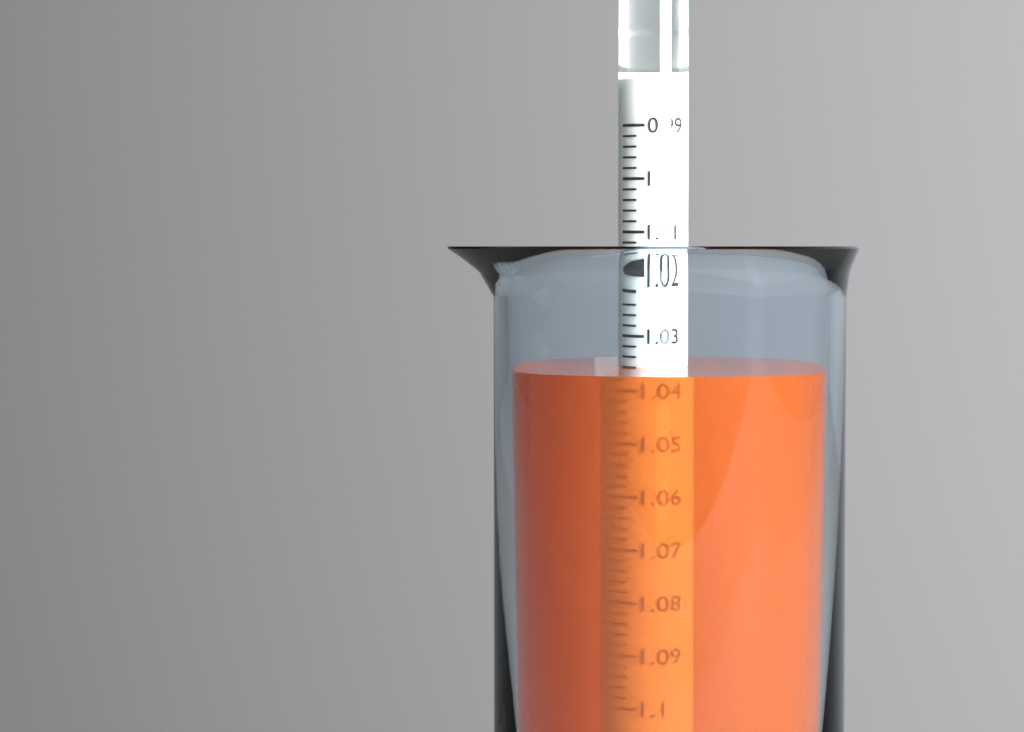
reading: 1.036 (no unit)
